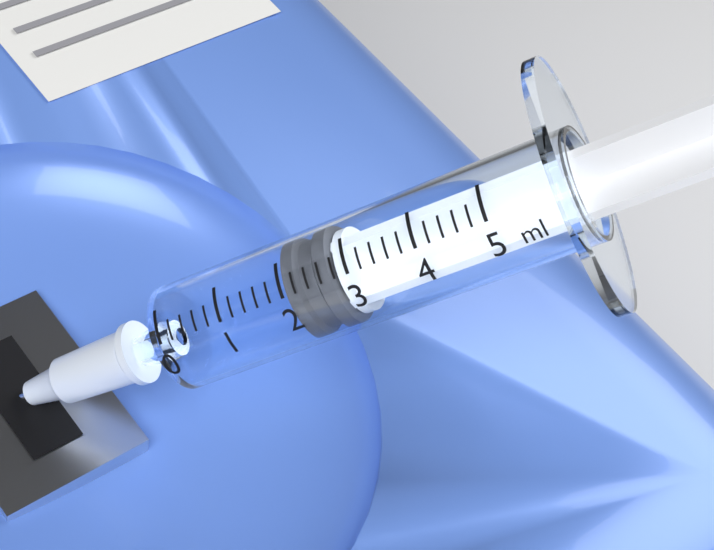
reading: 2.0 ml
